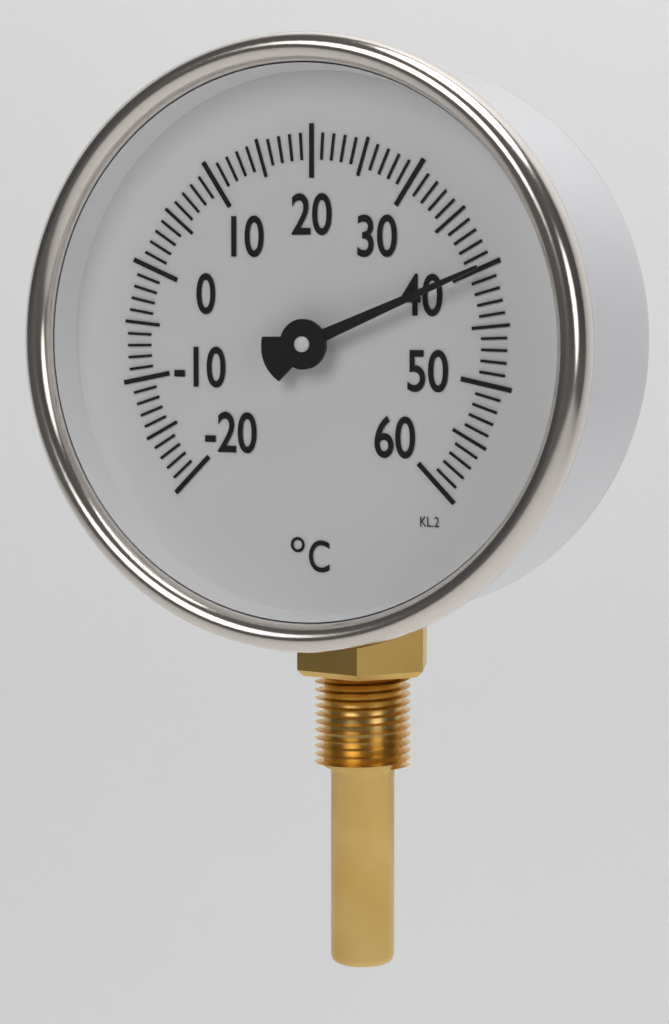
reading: 40 °C
